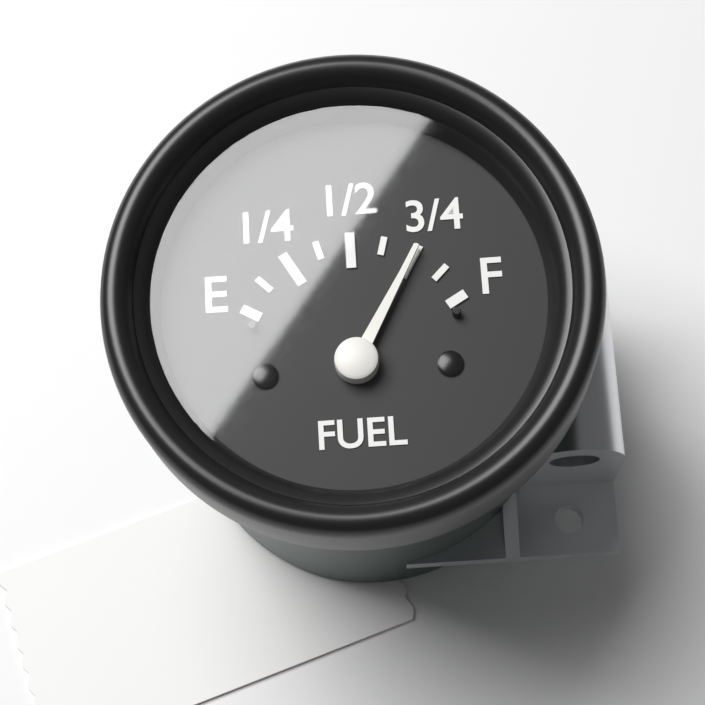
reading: 0.750 (no unit)
